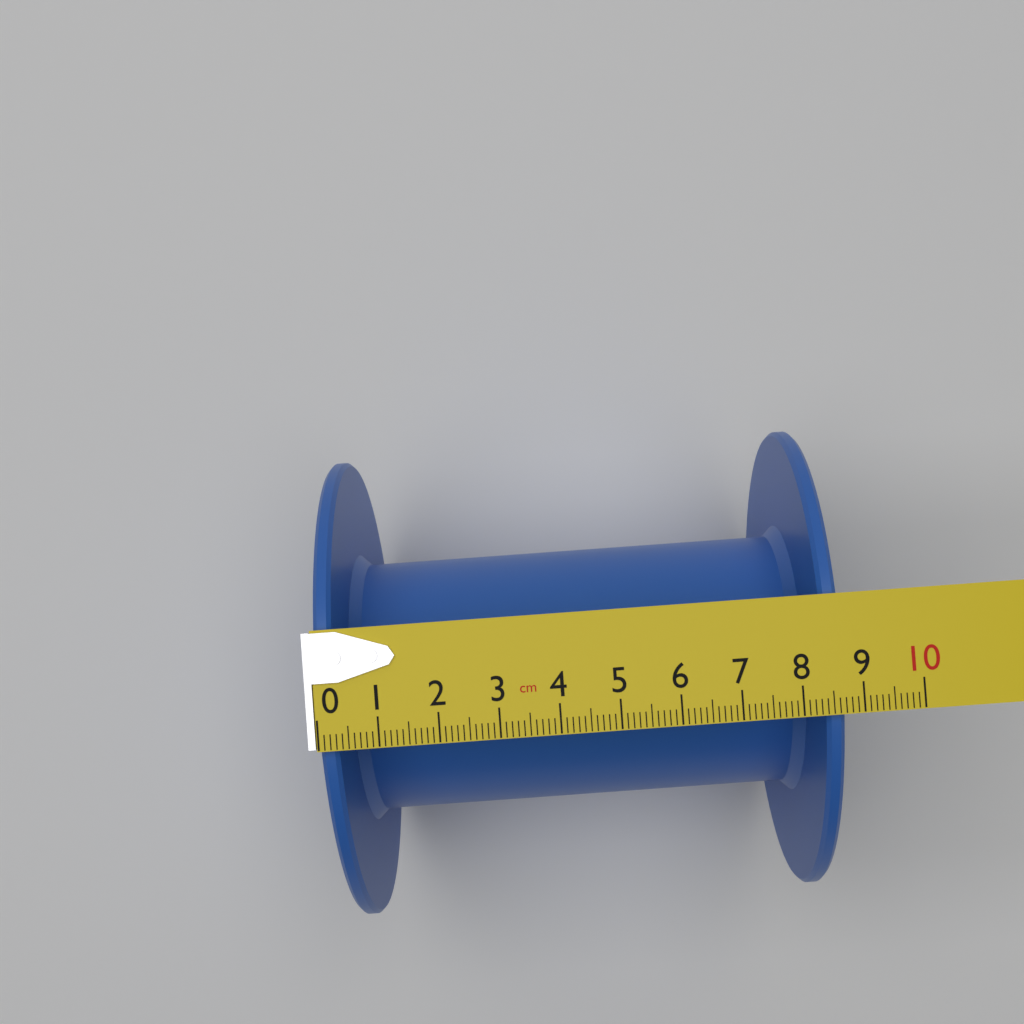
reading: 8.7 cm
